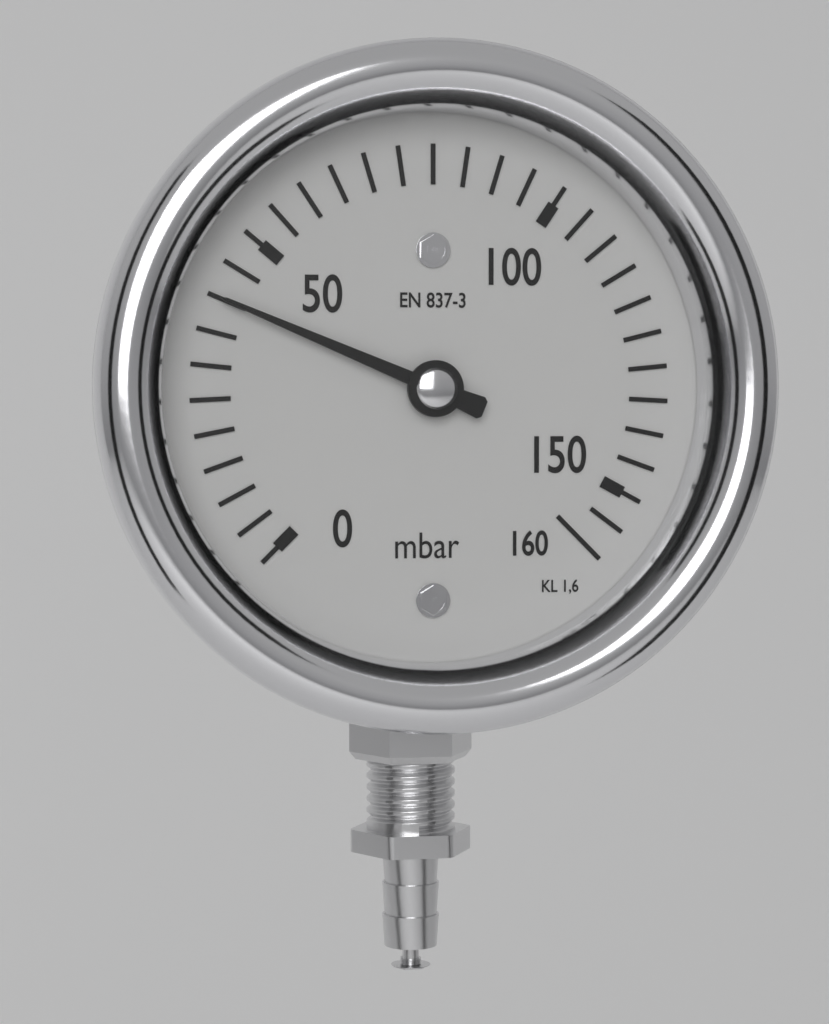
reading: 40 mbar
